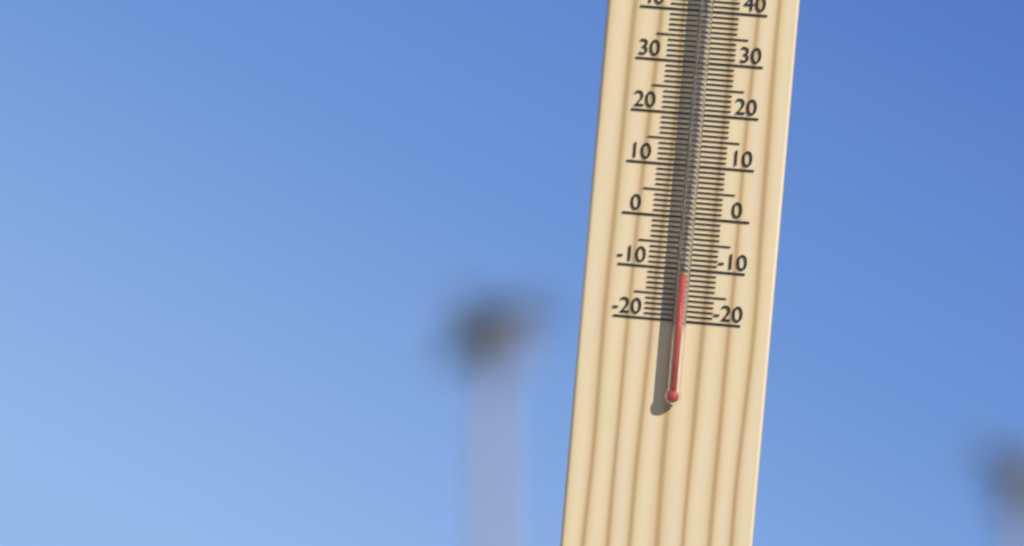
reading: -11 °C
